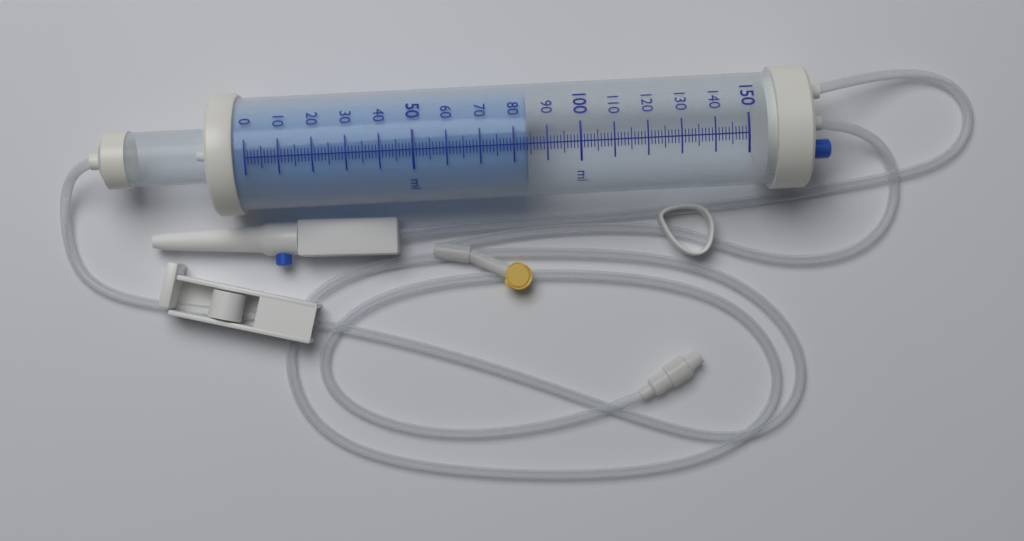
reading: 84 ml
